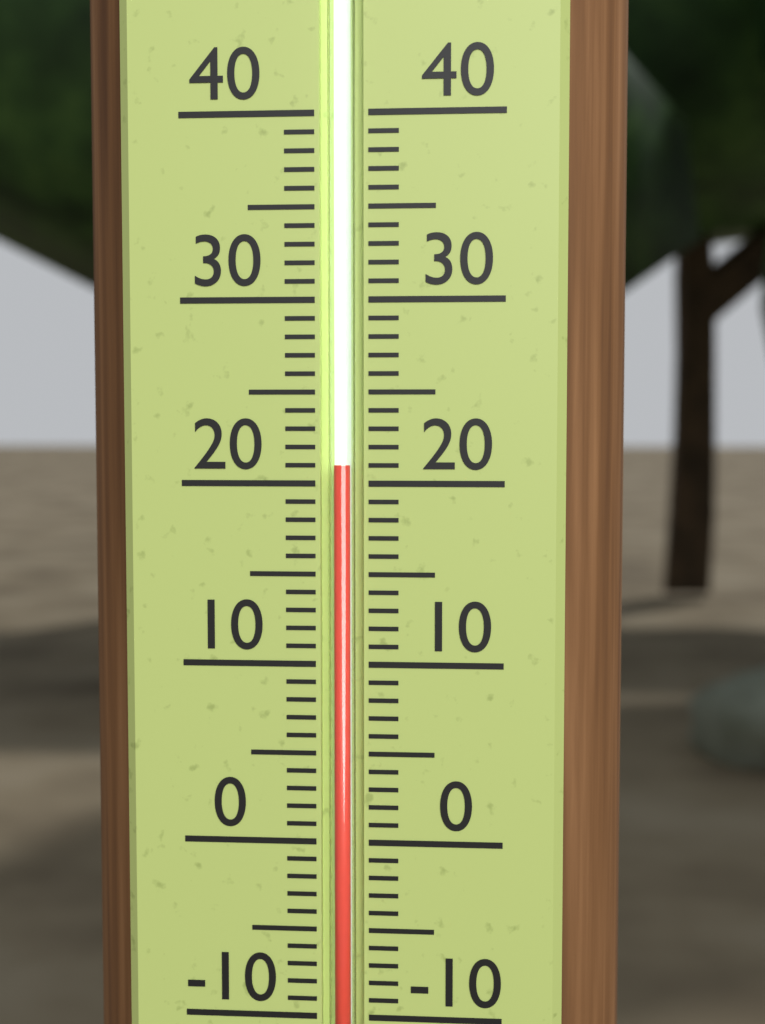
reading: 21 (no unit)
